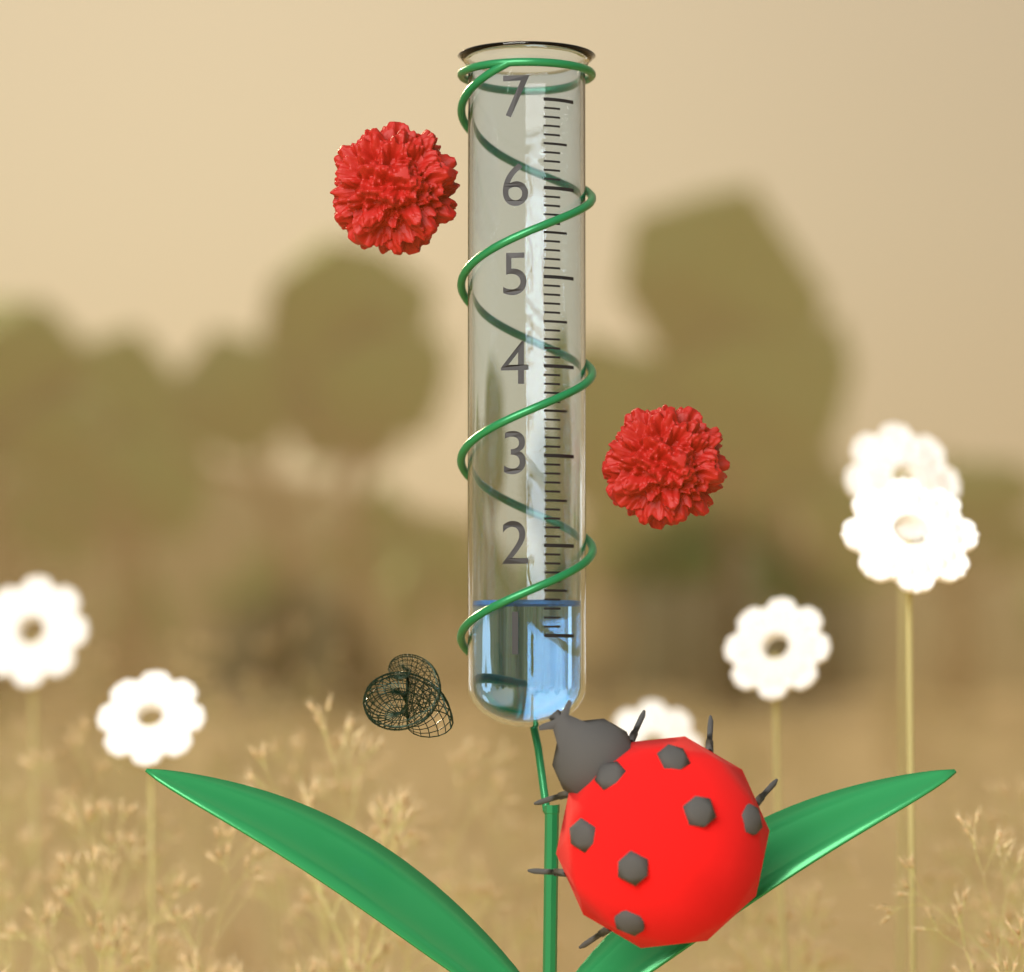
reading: 1.4 (no unit)
